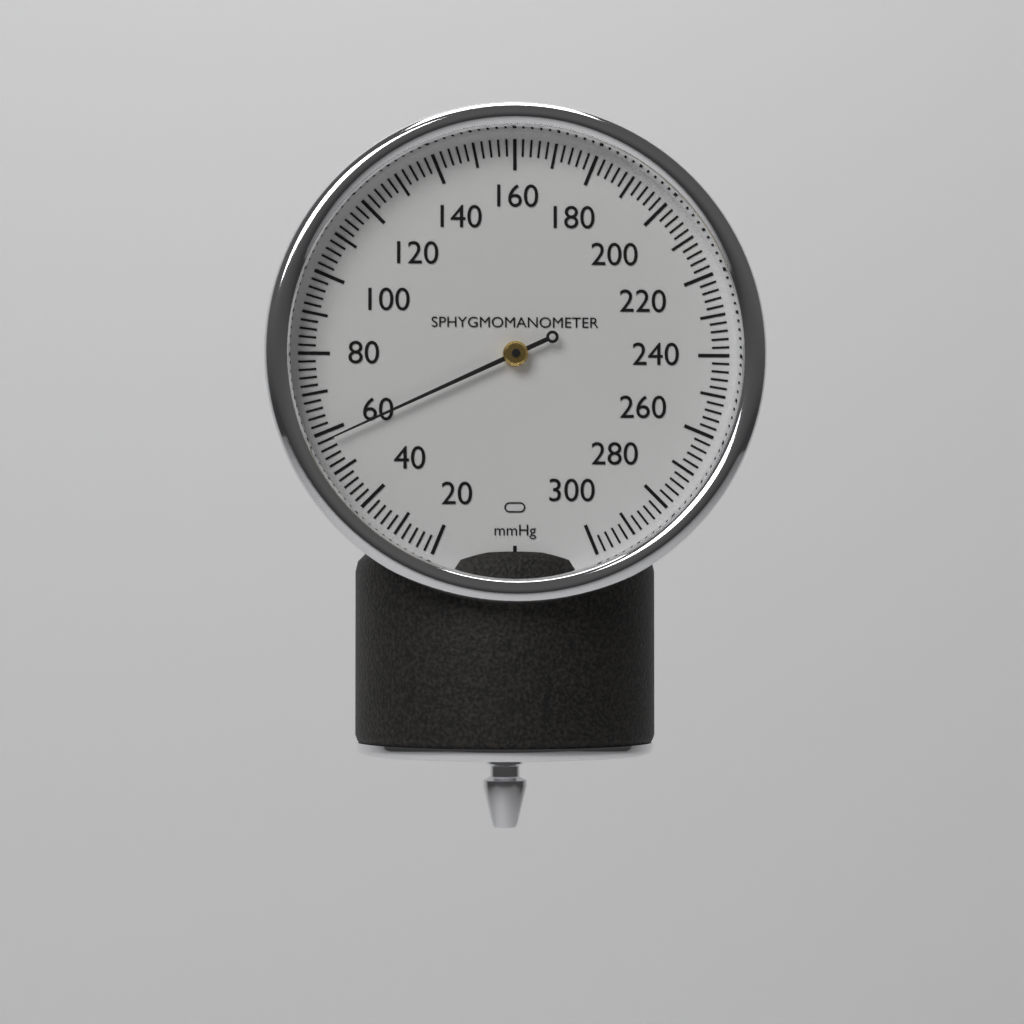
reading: 58 mmHg
